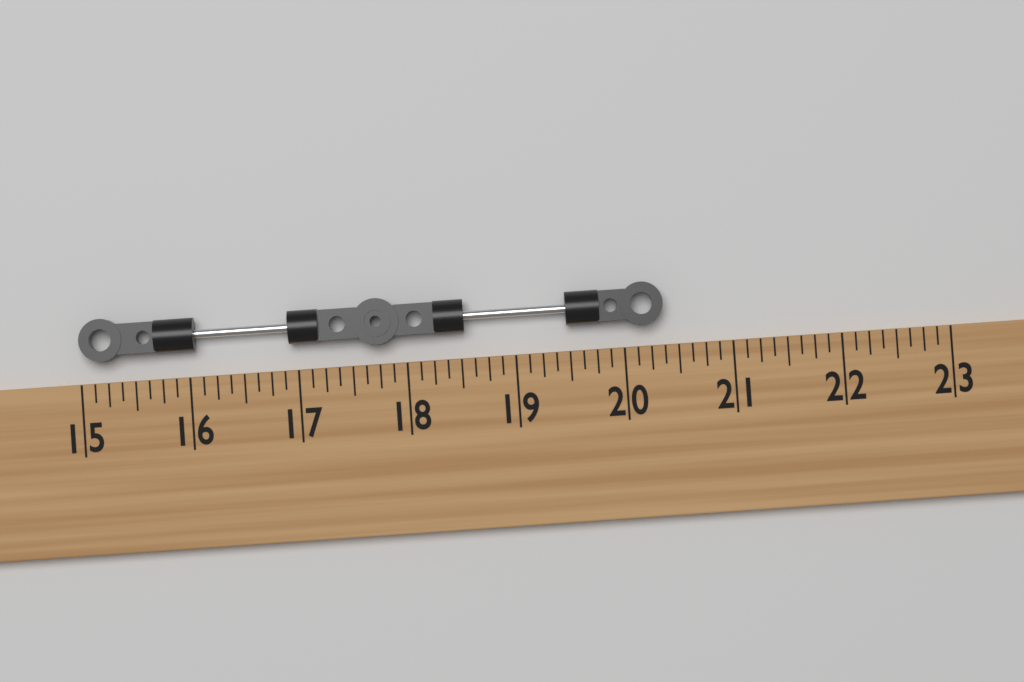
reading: 20.375 (no unit)
